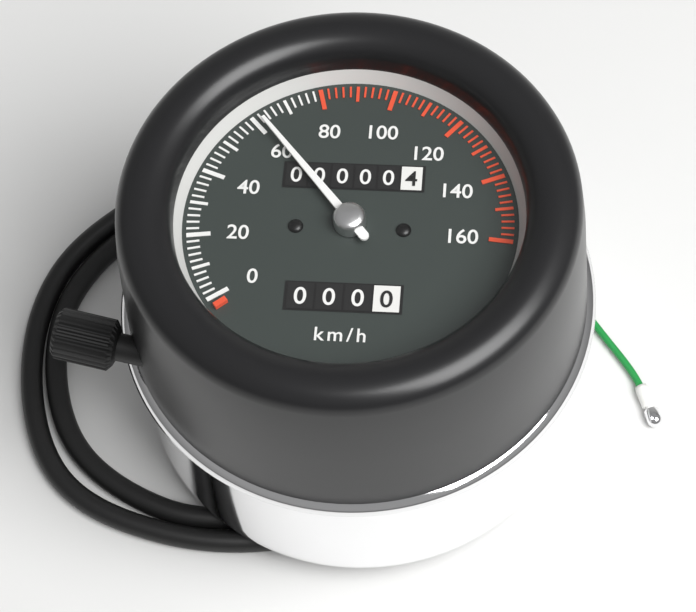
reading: 62 km/h
